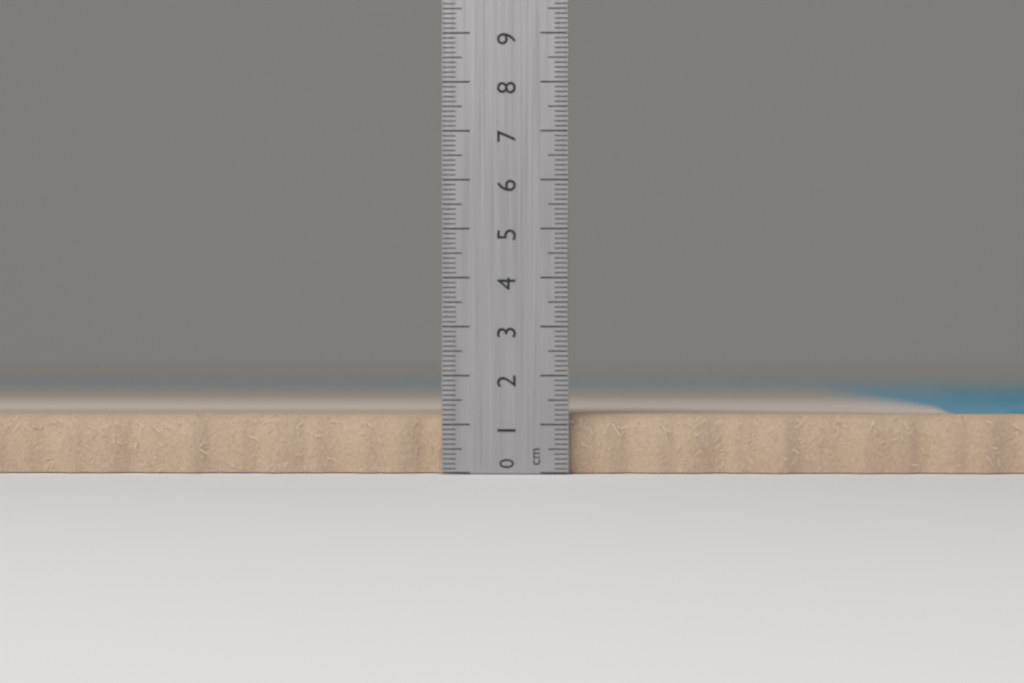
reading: 1.2 cm
